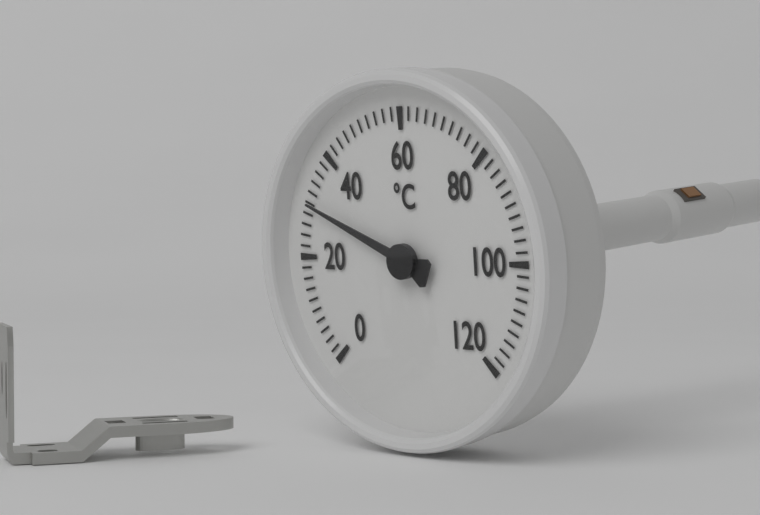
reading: 30 °C
